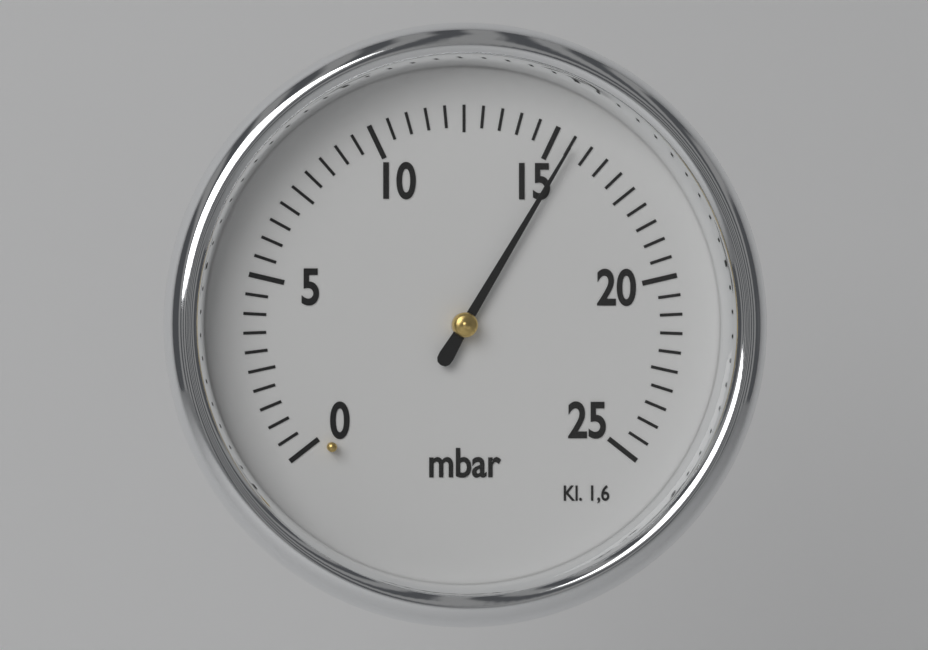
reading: 15.5 mbar
